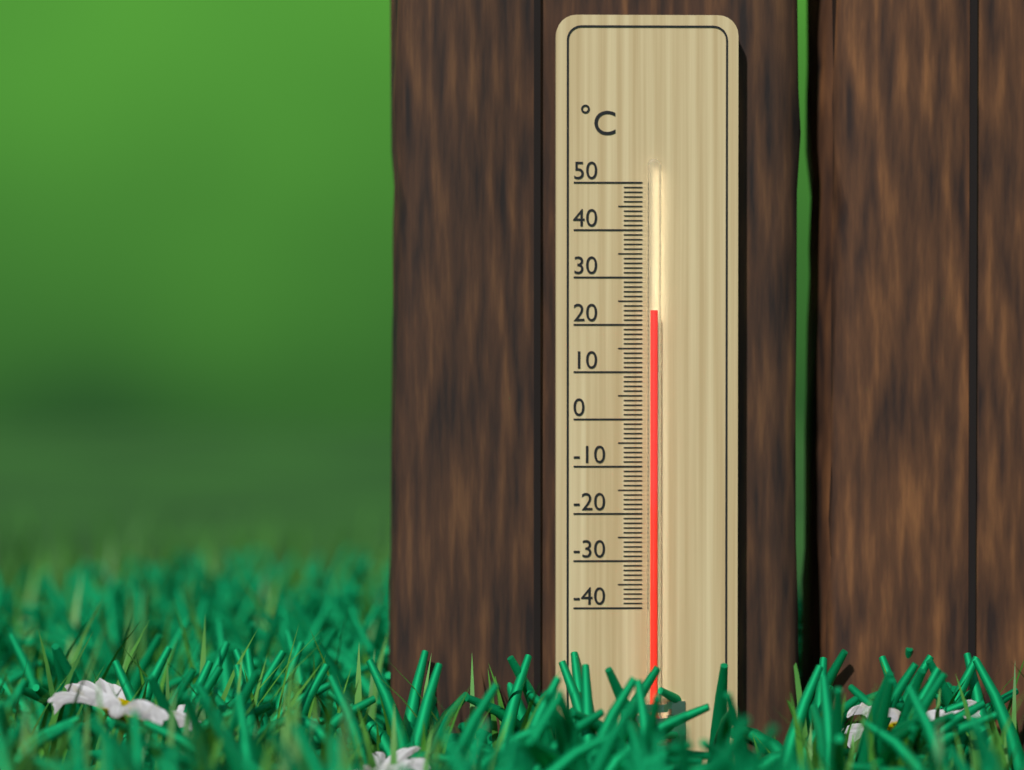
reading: 23 °C
